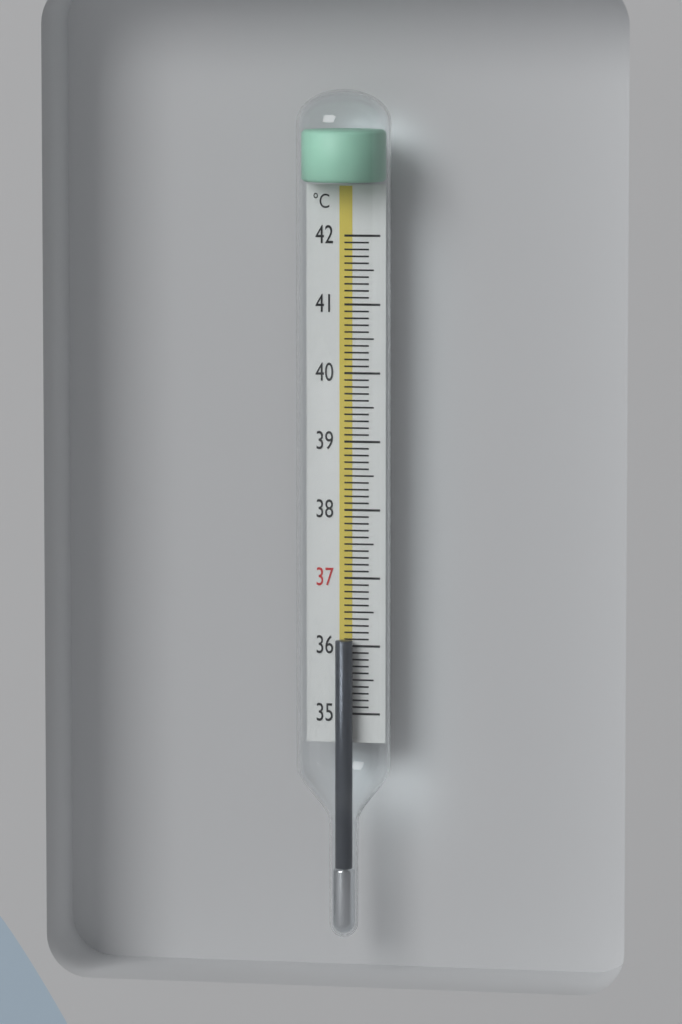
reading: 36.1 °C
